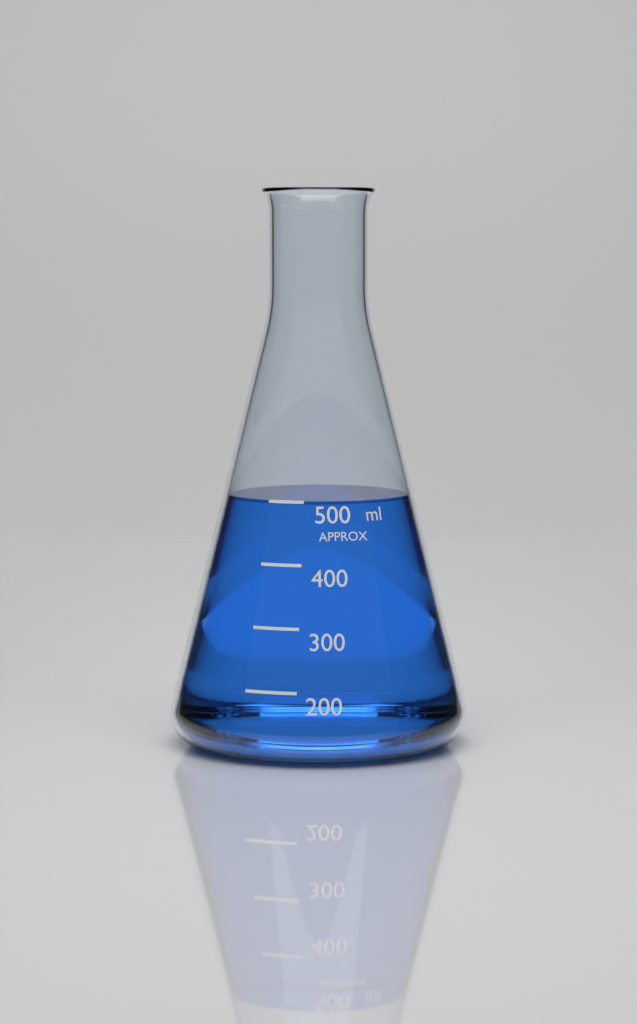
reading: 500 ml
